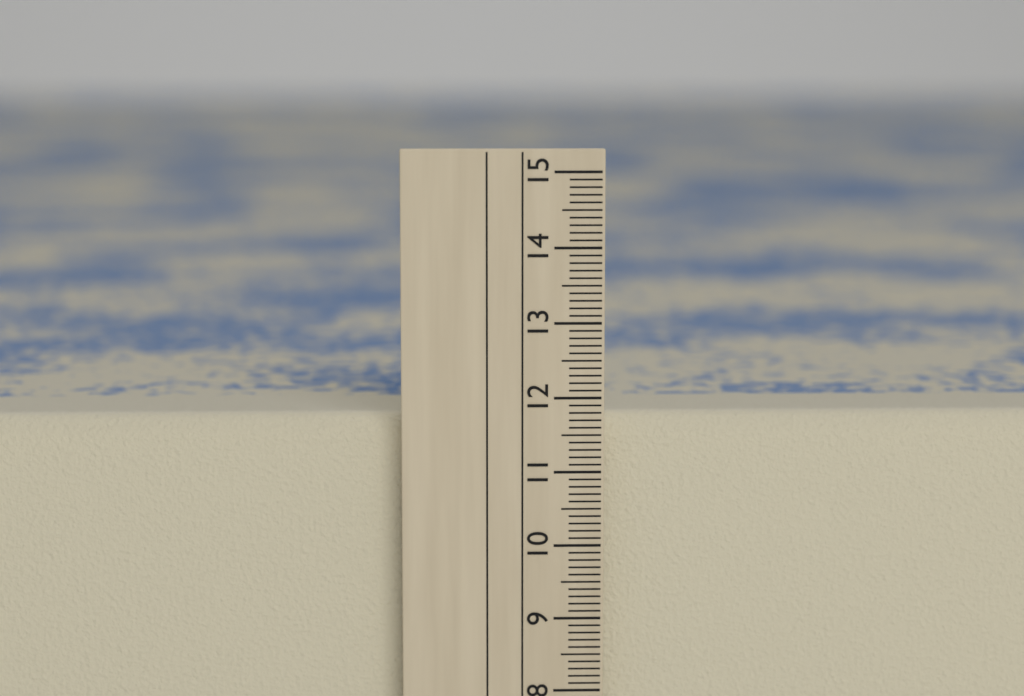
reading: 11.7 cm
